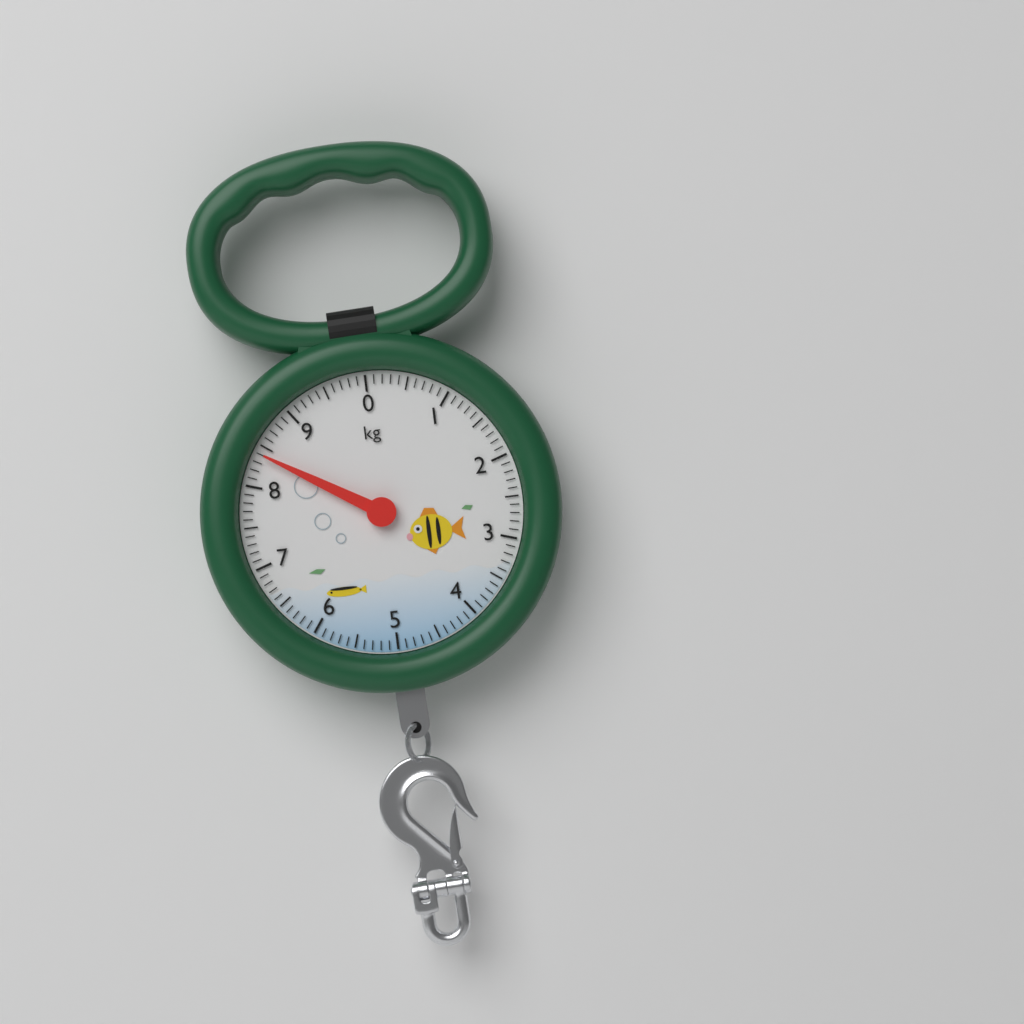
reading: 8.4 kg
